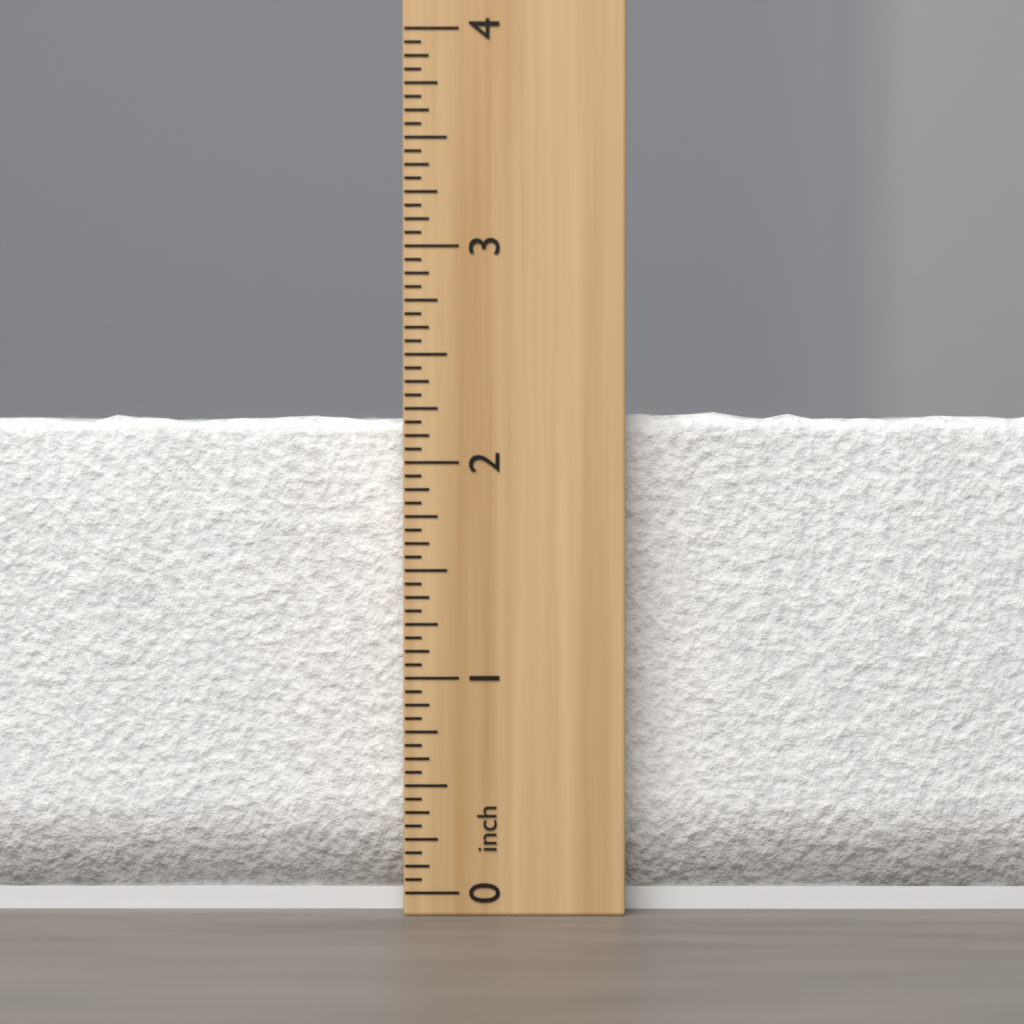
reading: 2.2500 inch
